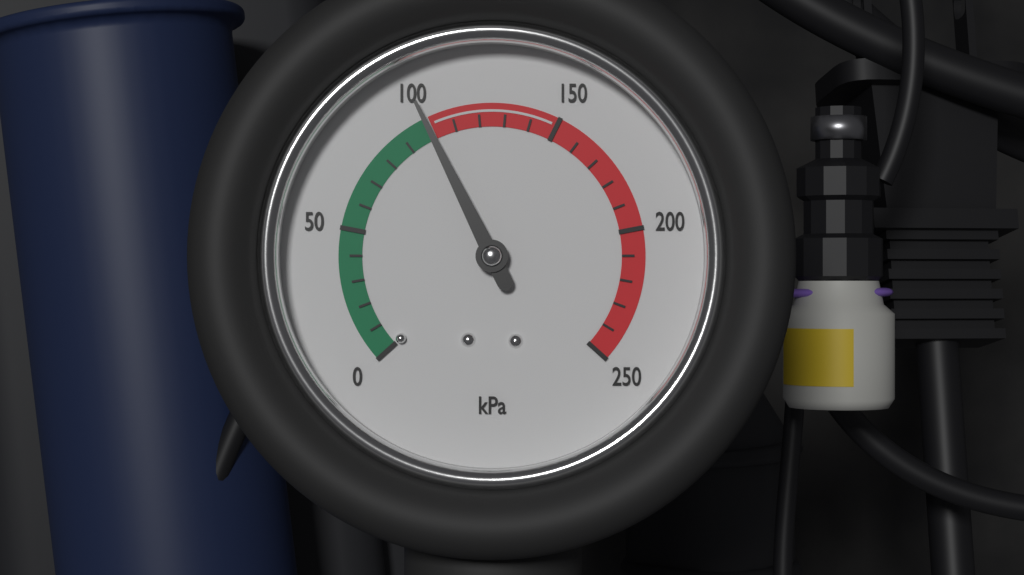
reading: 100 kPa
